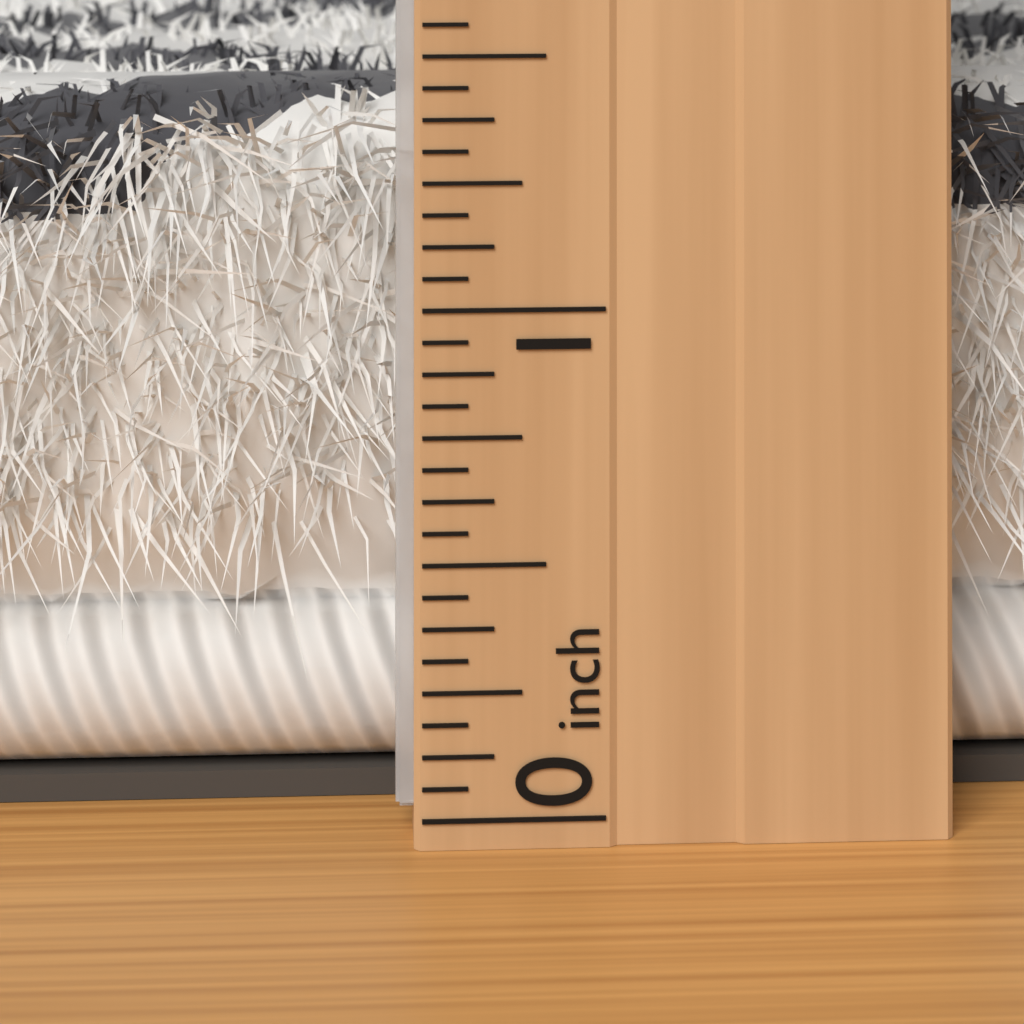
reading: 1.3750 inch
